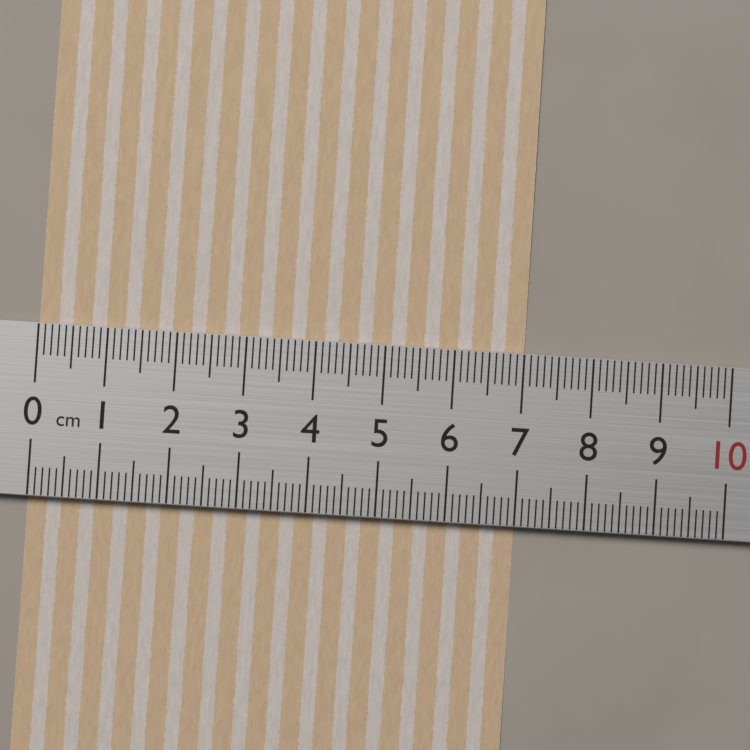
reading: 7.0 cm
